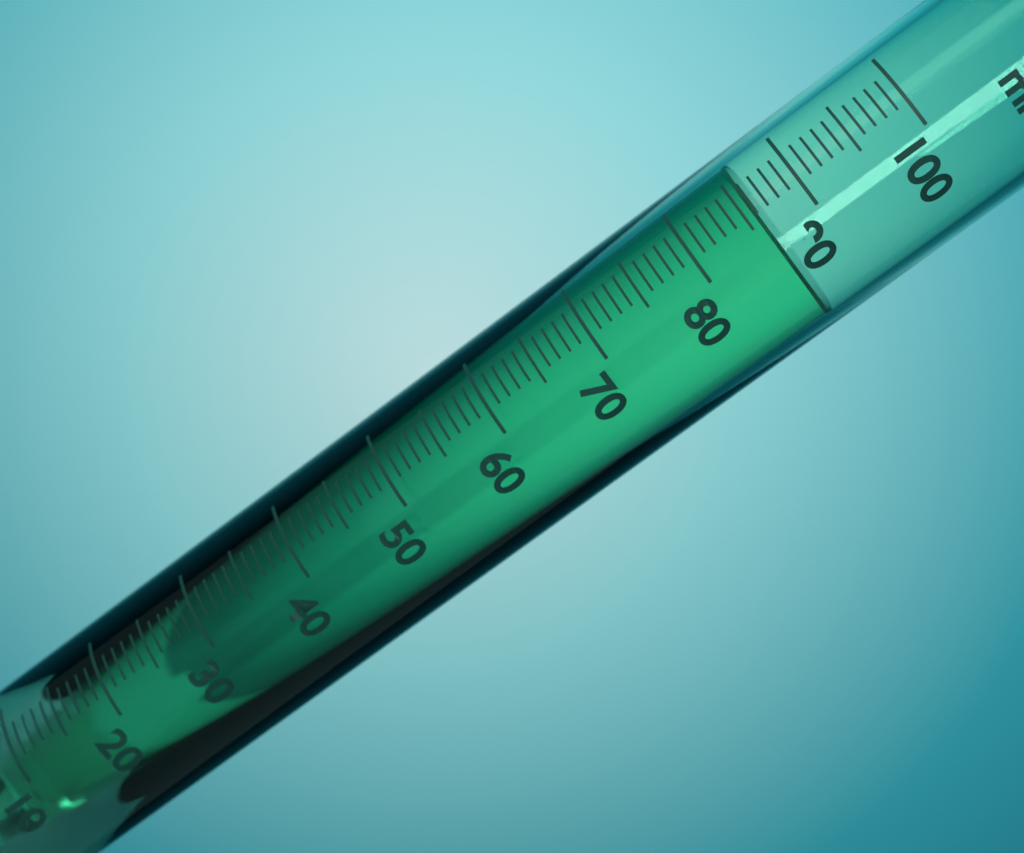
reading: 86 ml
